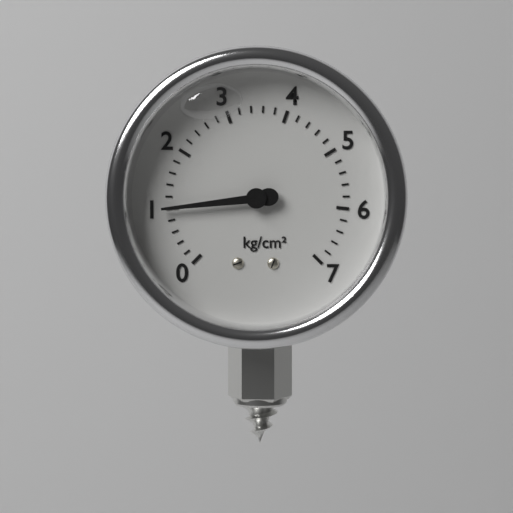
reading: 1.0 kg/cm²
